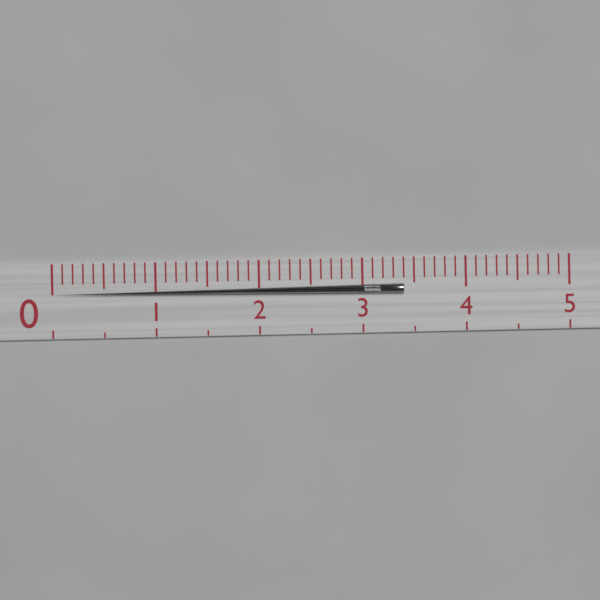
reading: 3.4 (no unit)
